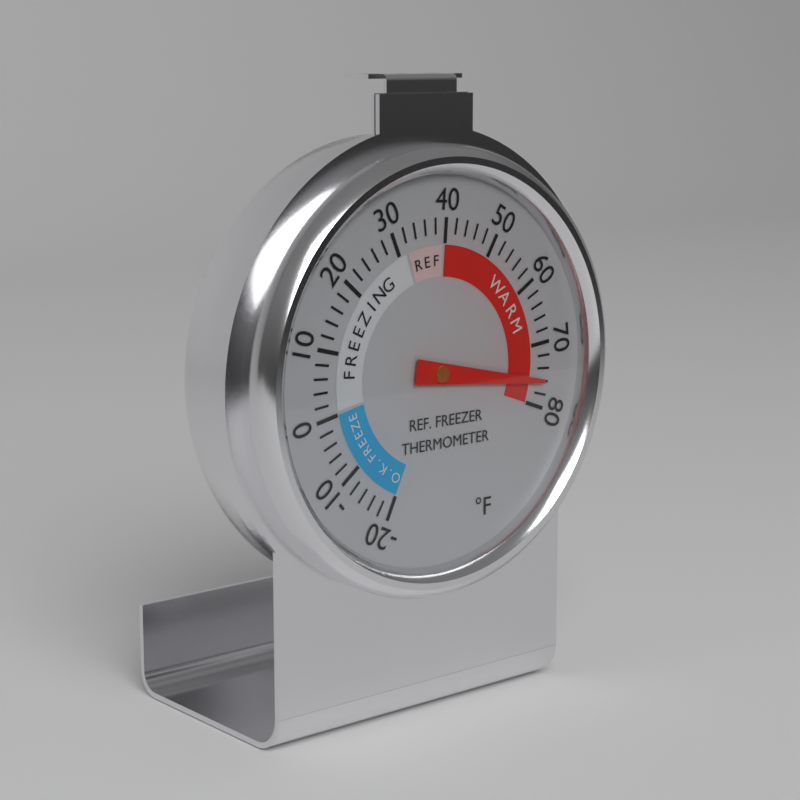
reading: 76 °F
